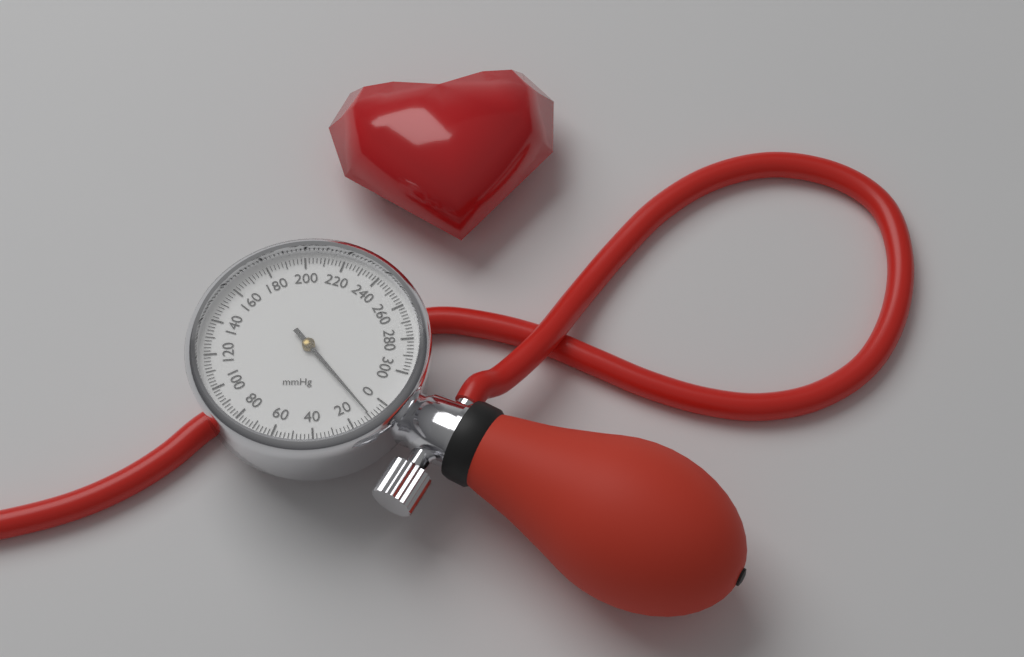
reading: 10 mmHg
